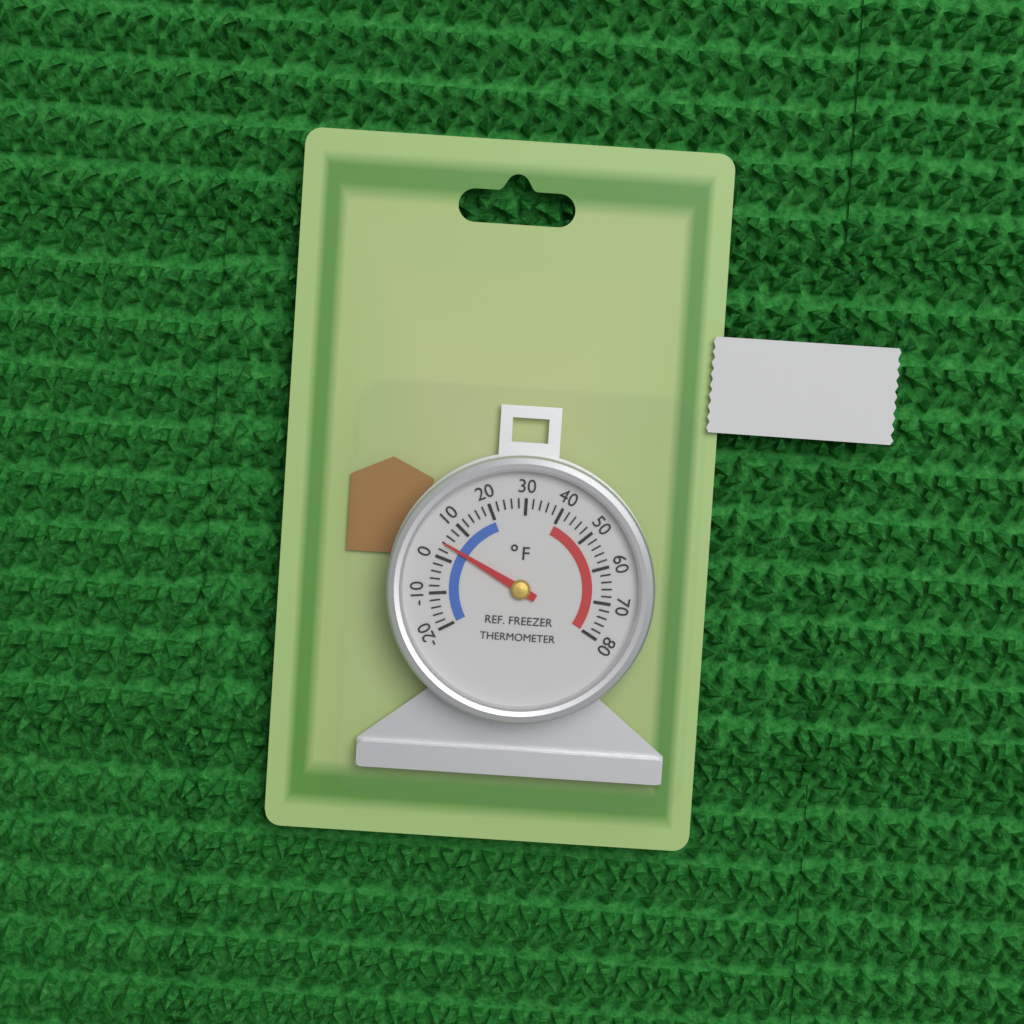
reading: 4 °F
